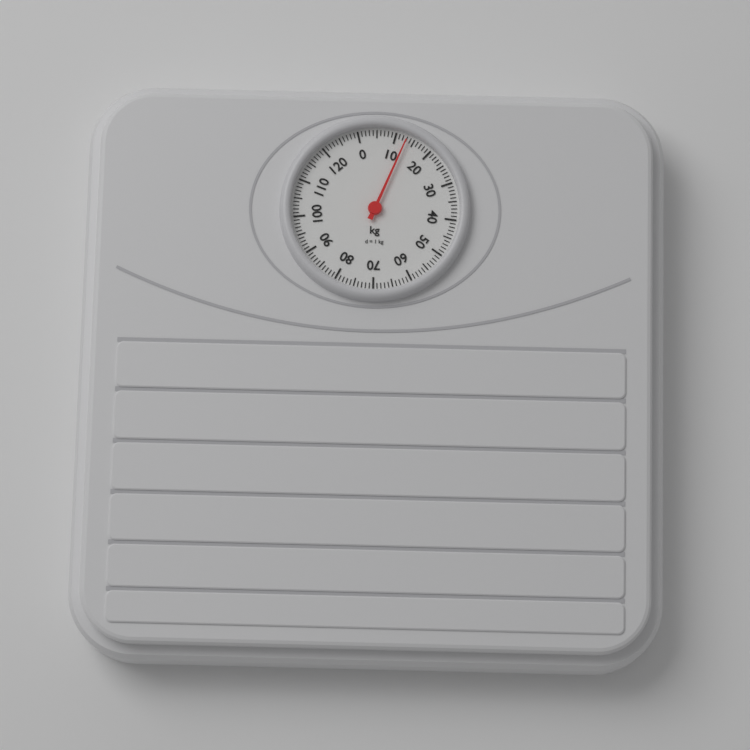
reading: 13 kg
